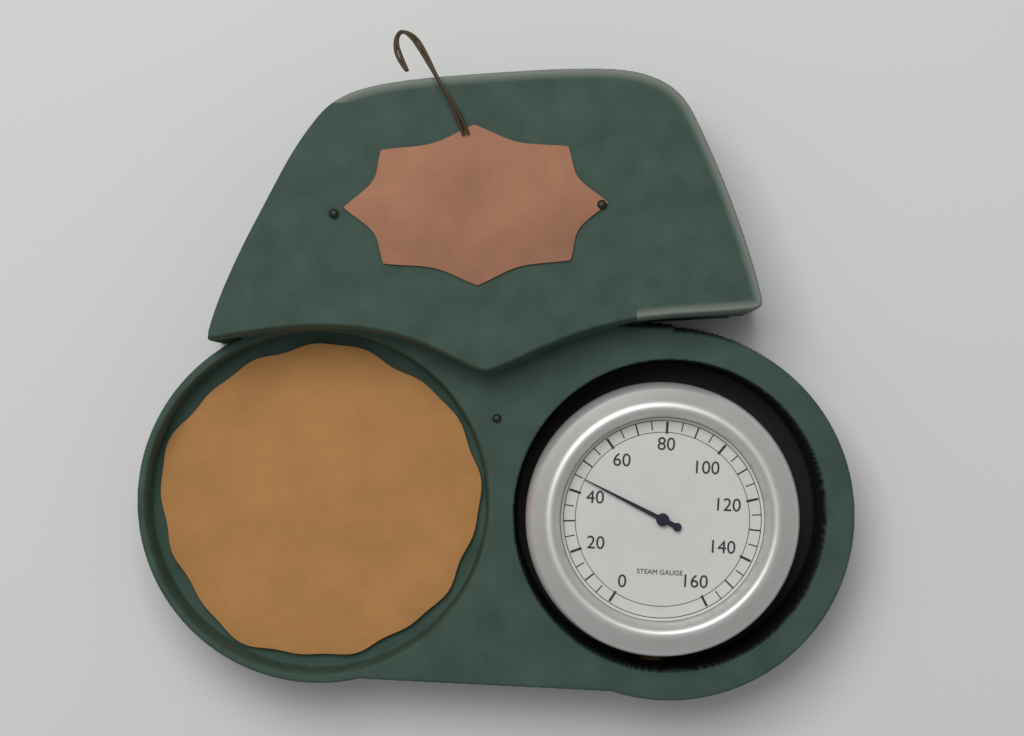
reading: 45 (no unit)
